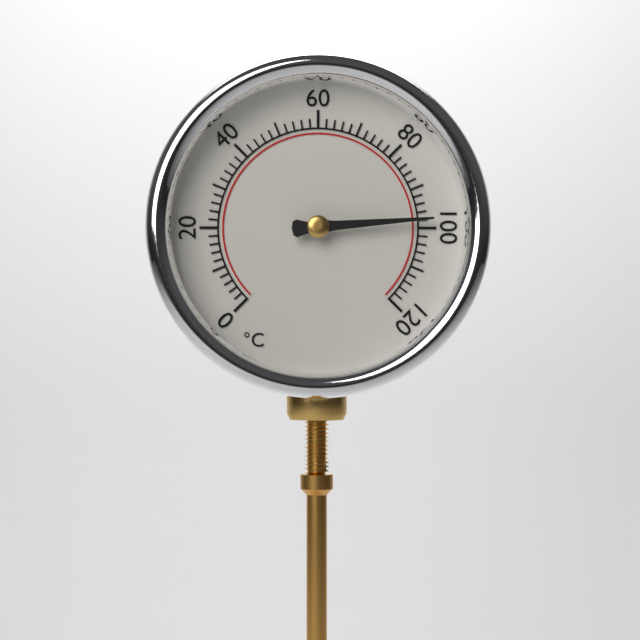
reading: 98 °C
